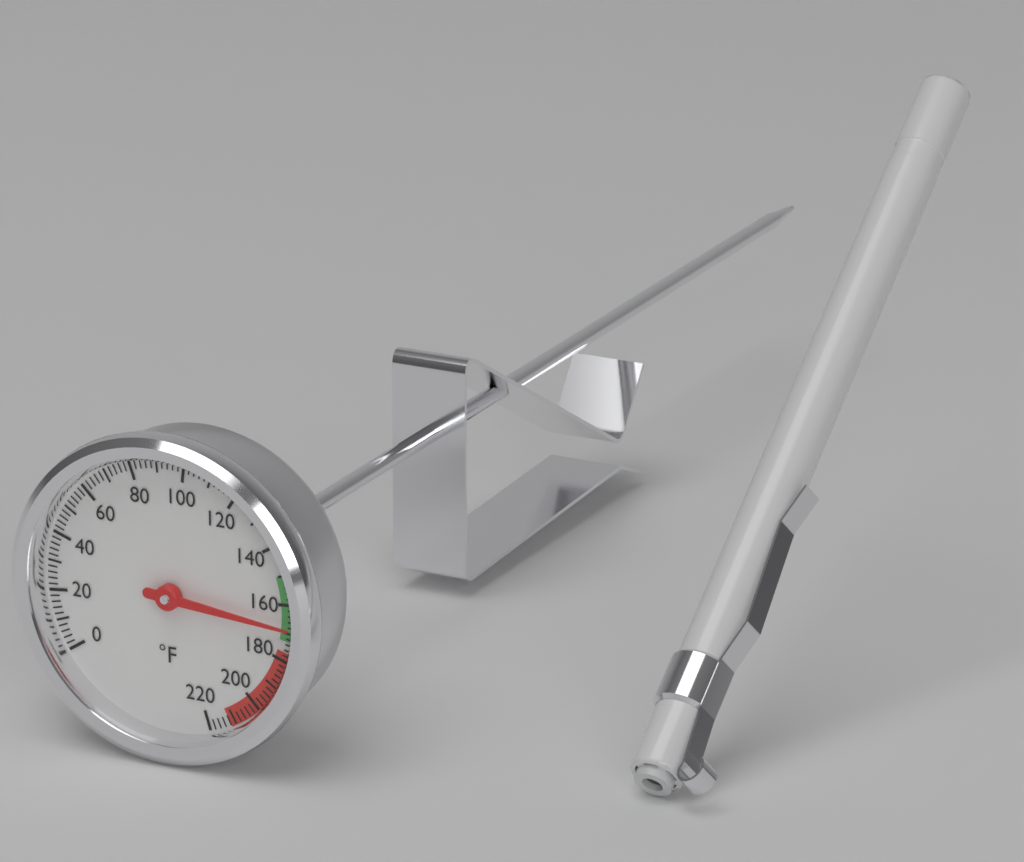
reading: 168 °F
